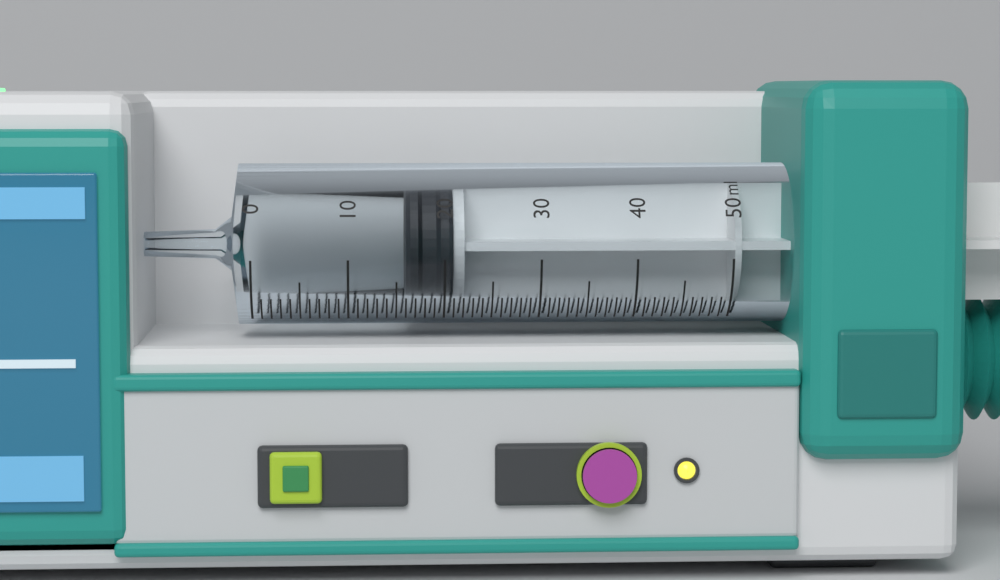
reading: 16 ml
